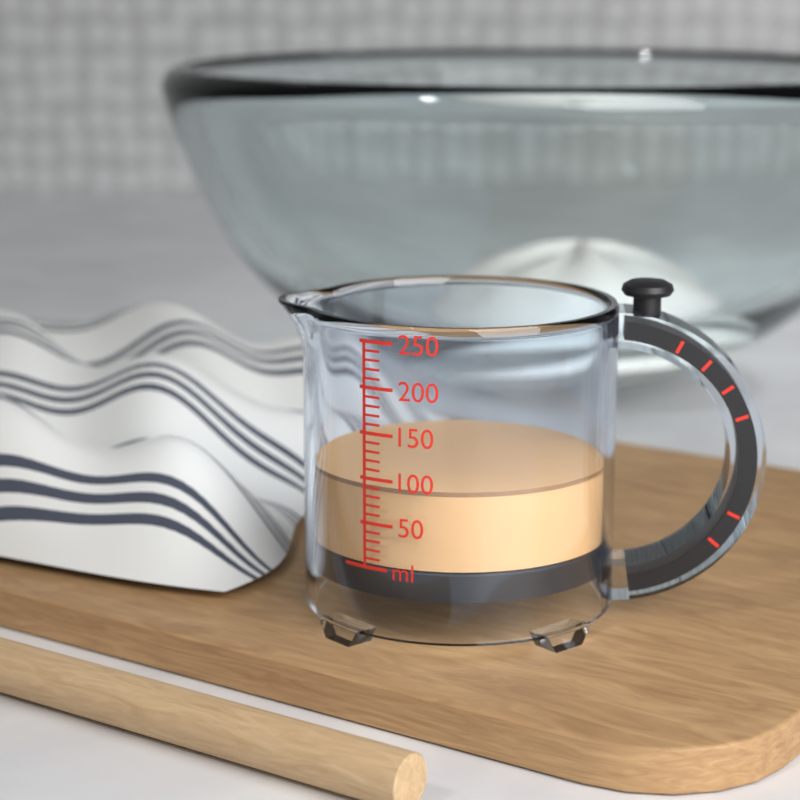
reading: 90 ml
